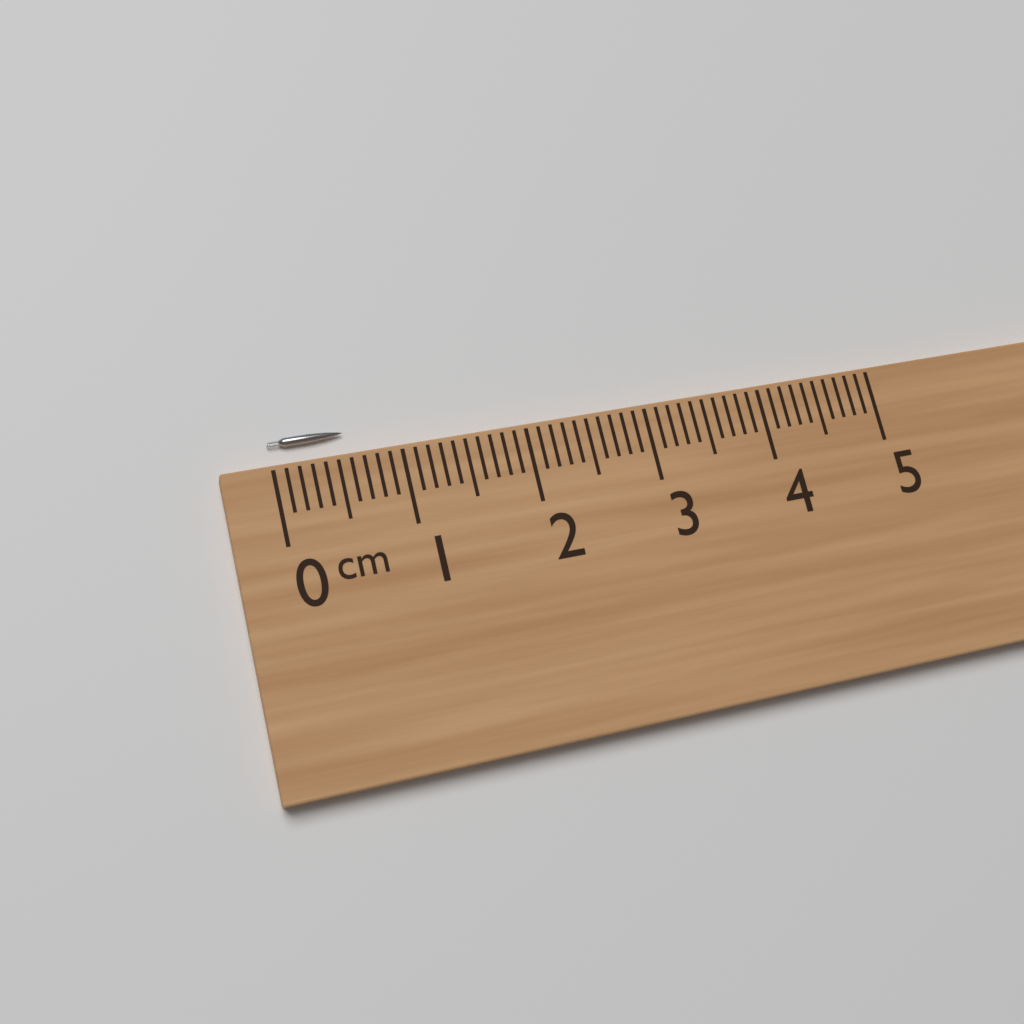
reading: 0.6 cm
